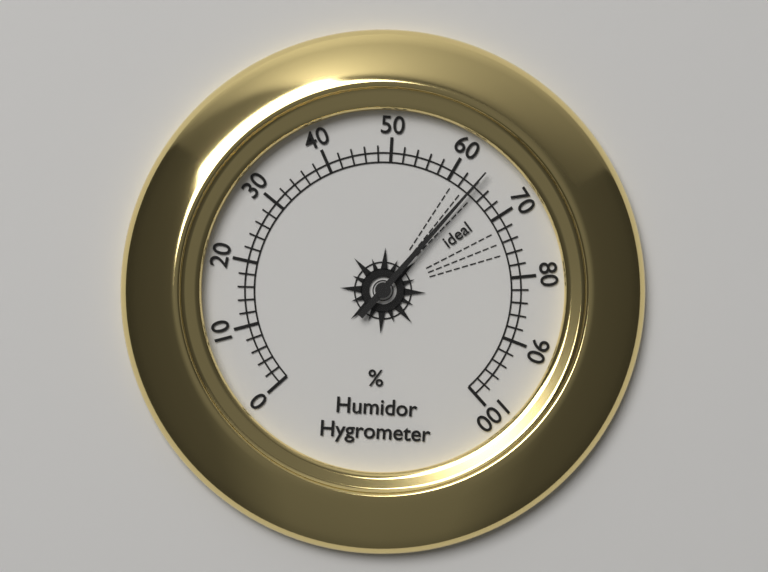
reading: 64 %
